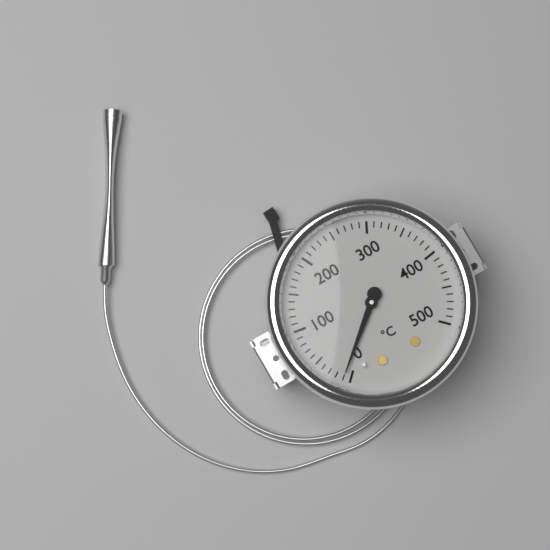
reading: 10 °C
